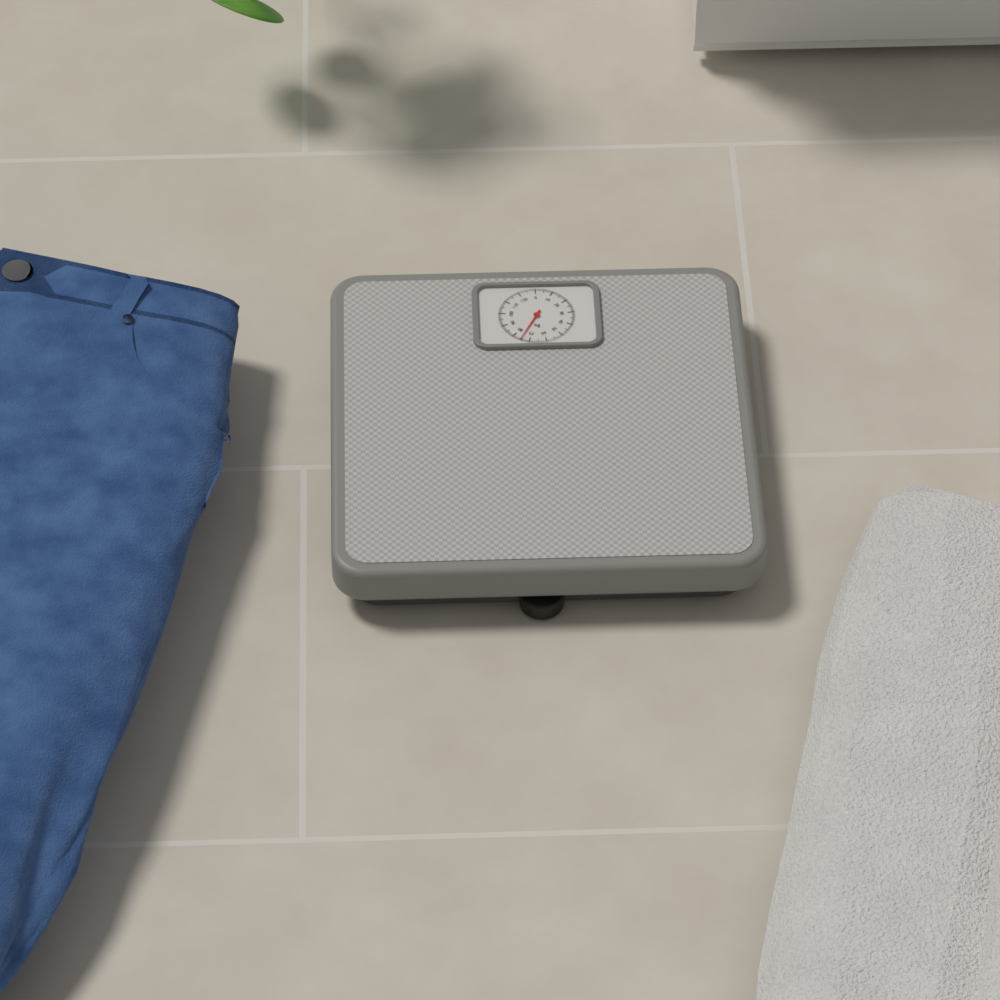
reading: 75 kg
